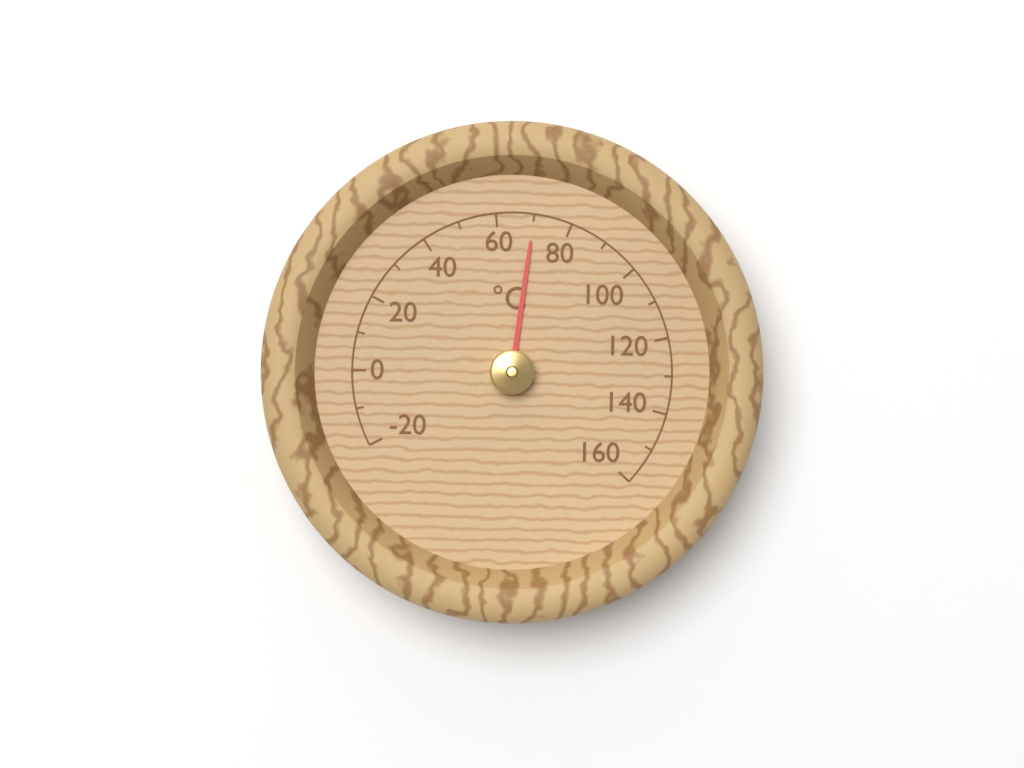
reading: 70 °C
